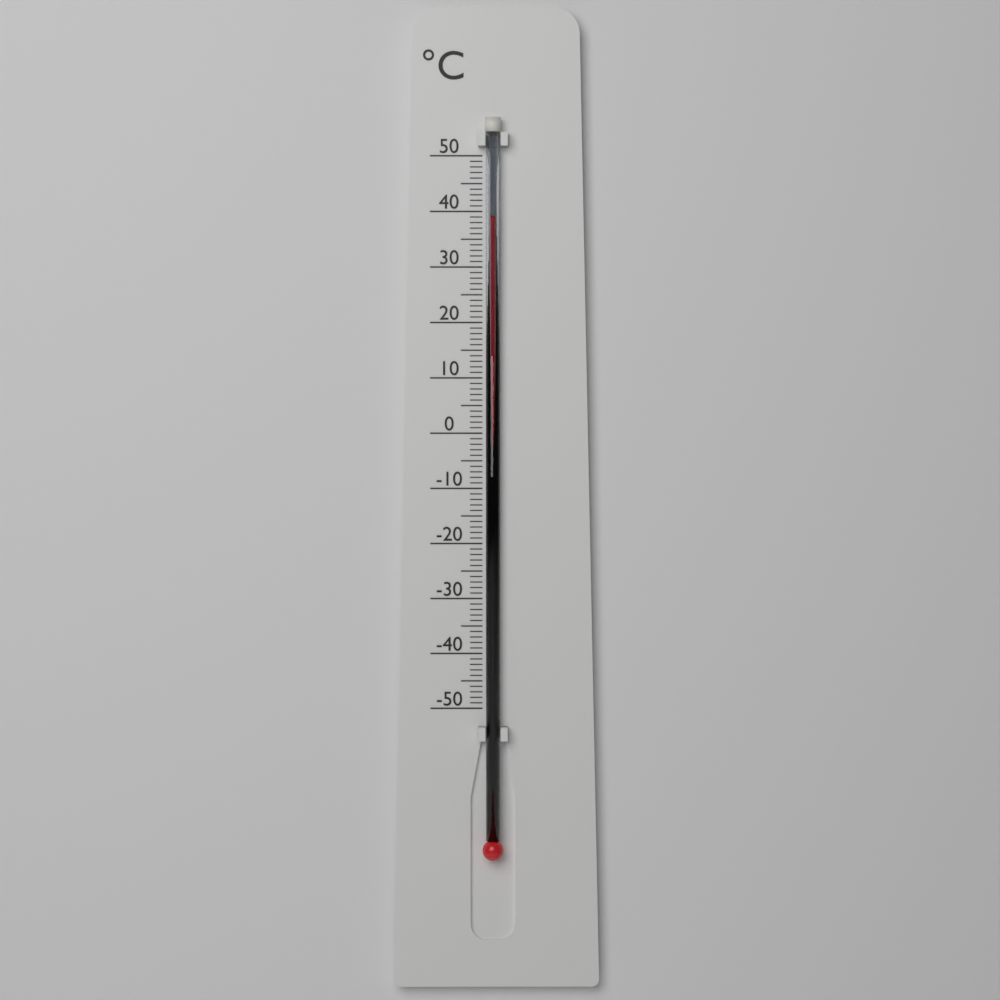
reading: 39 °C
